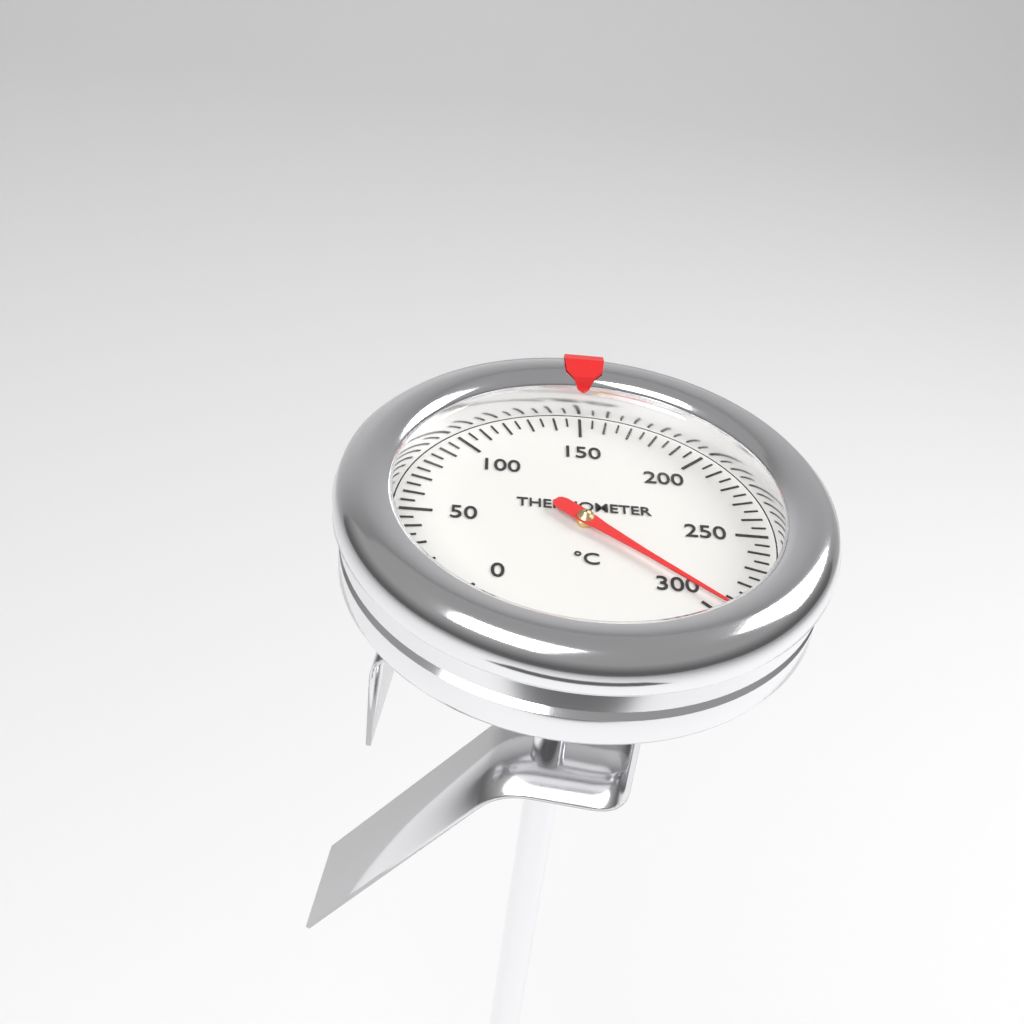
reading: 295 °C
